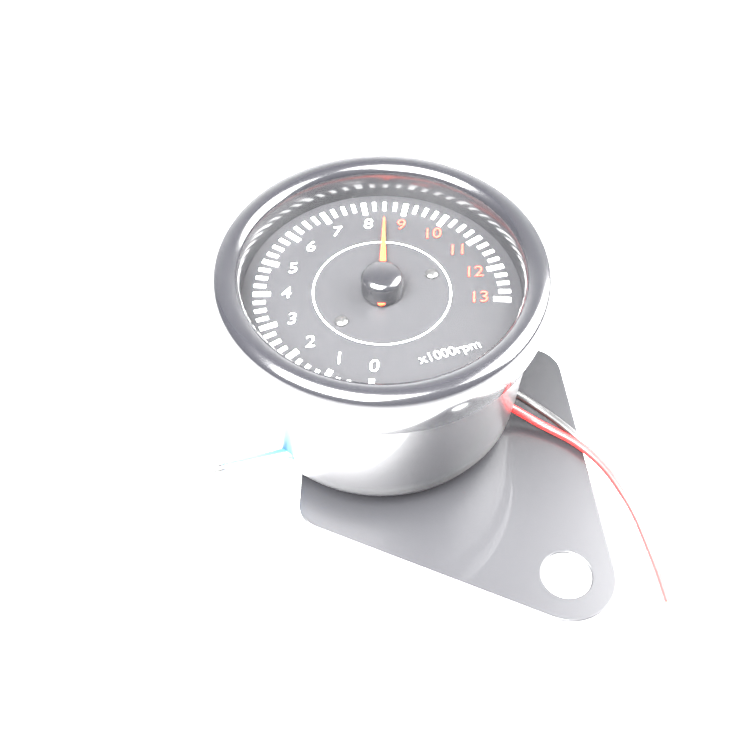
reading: 8.50 x1000 rpm
